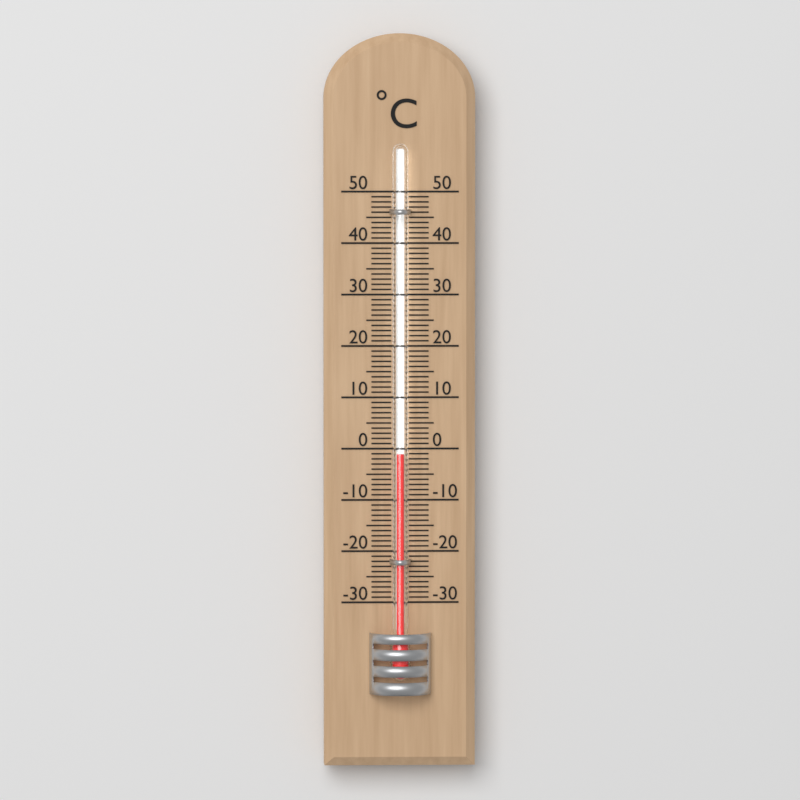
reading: -1 °C
